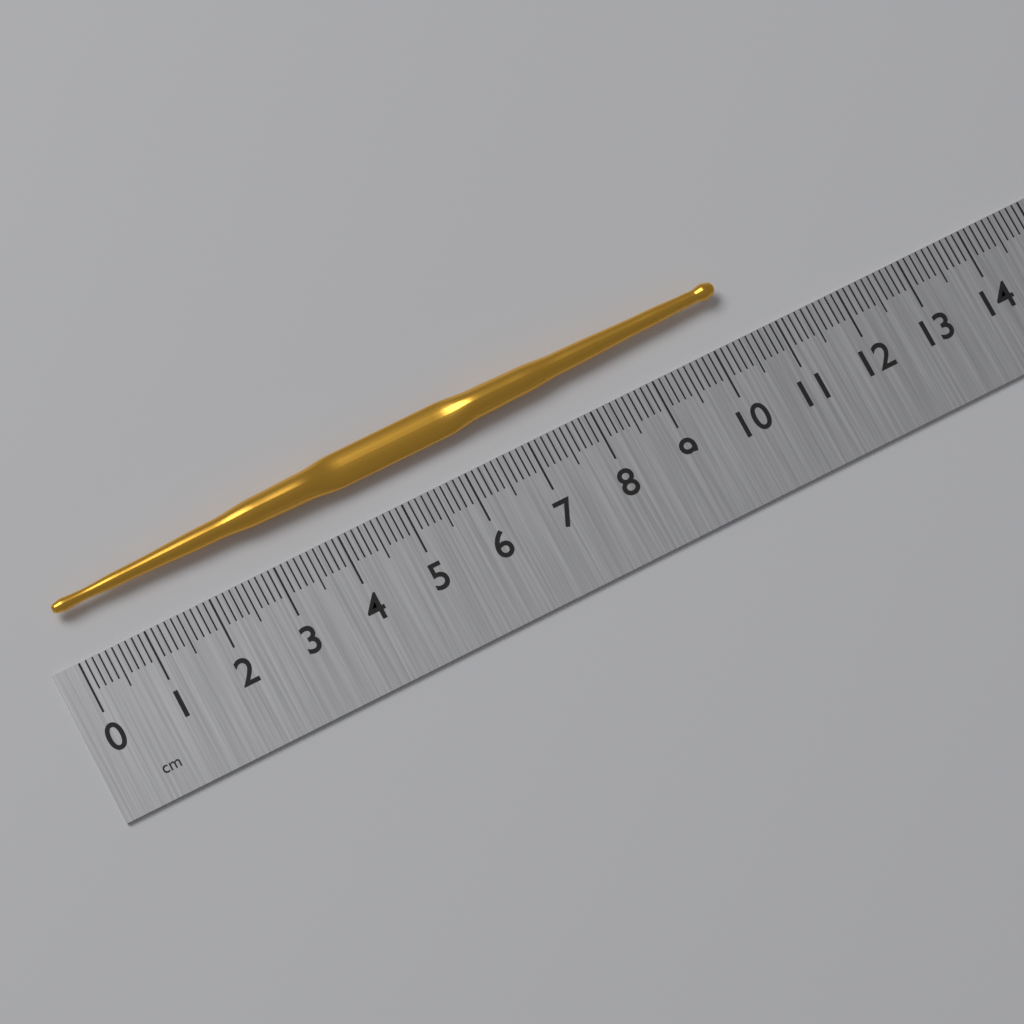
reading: 10.4 cm
